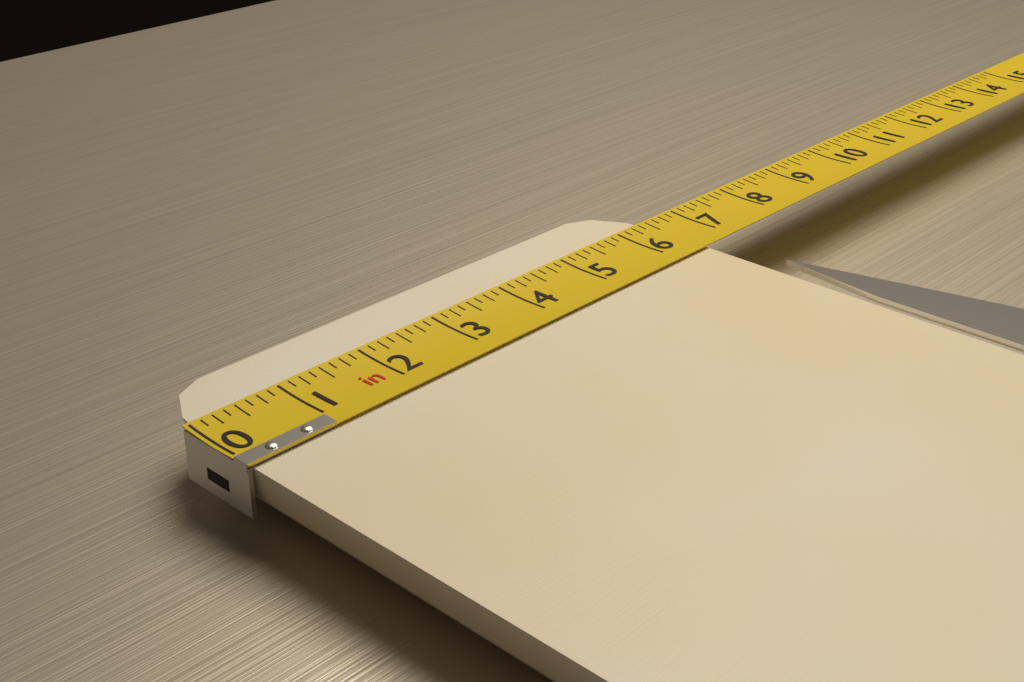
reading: 6.500 in
